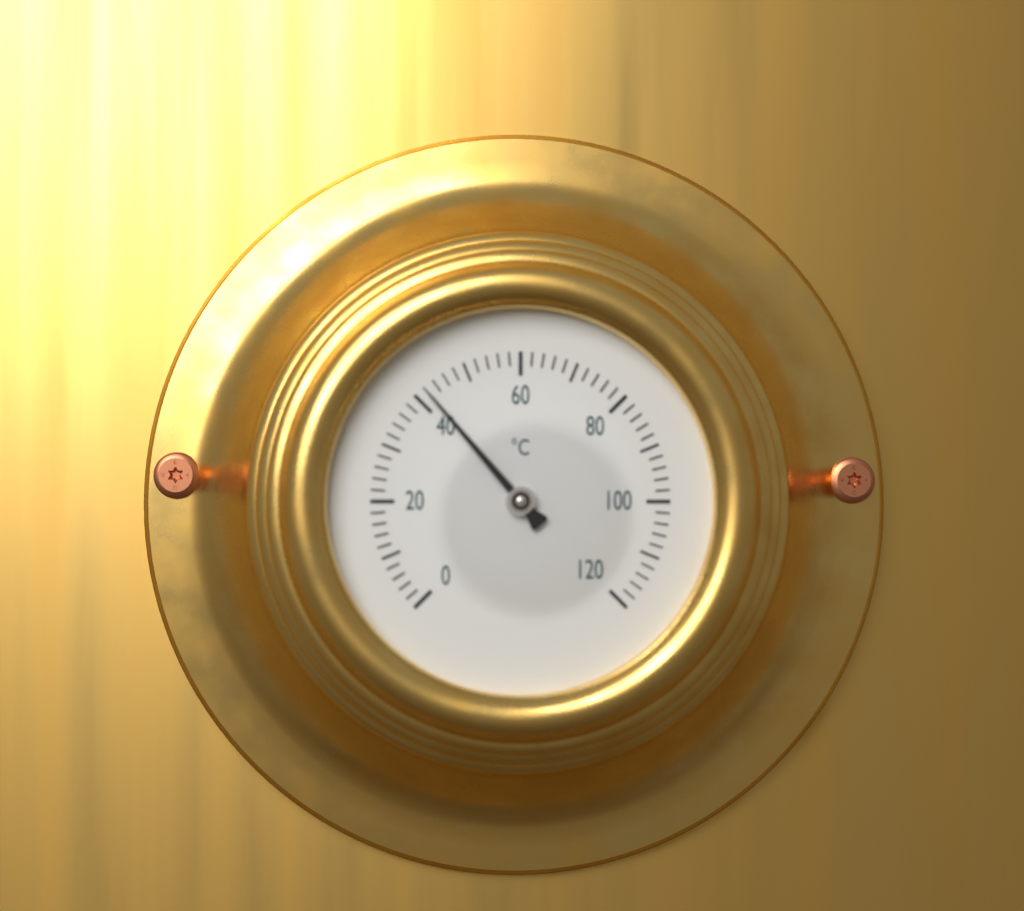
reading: 42 °C
